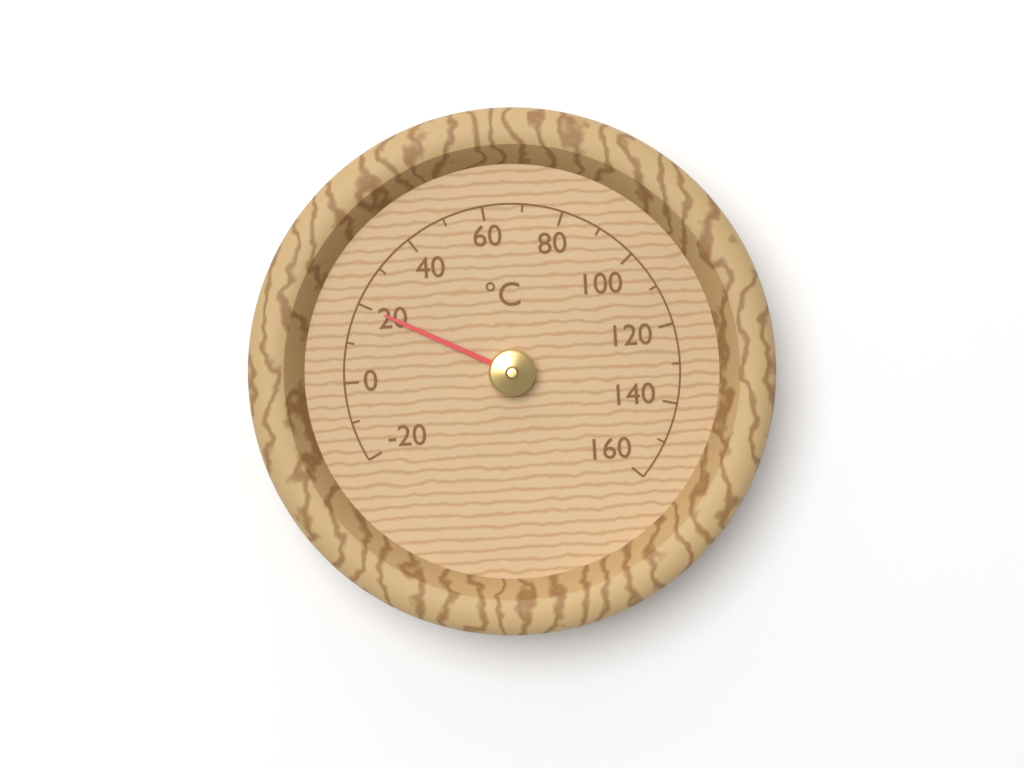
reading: 20 °C
